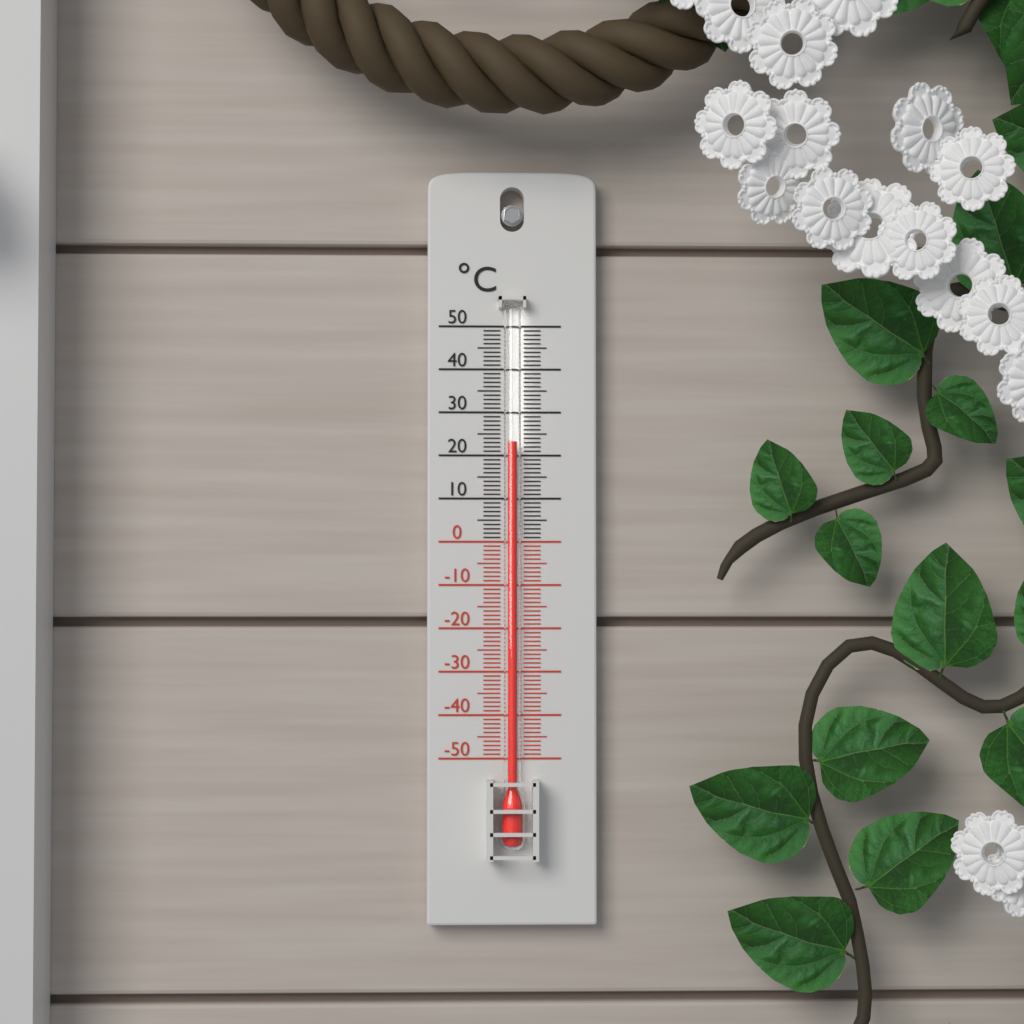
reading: 23 °C
